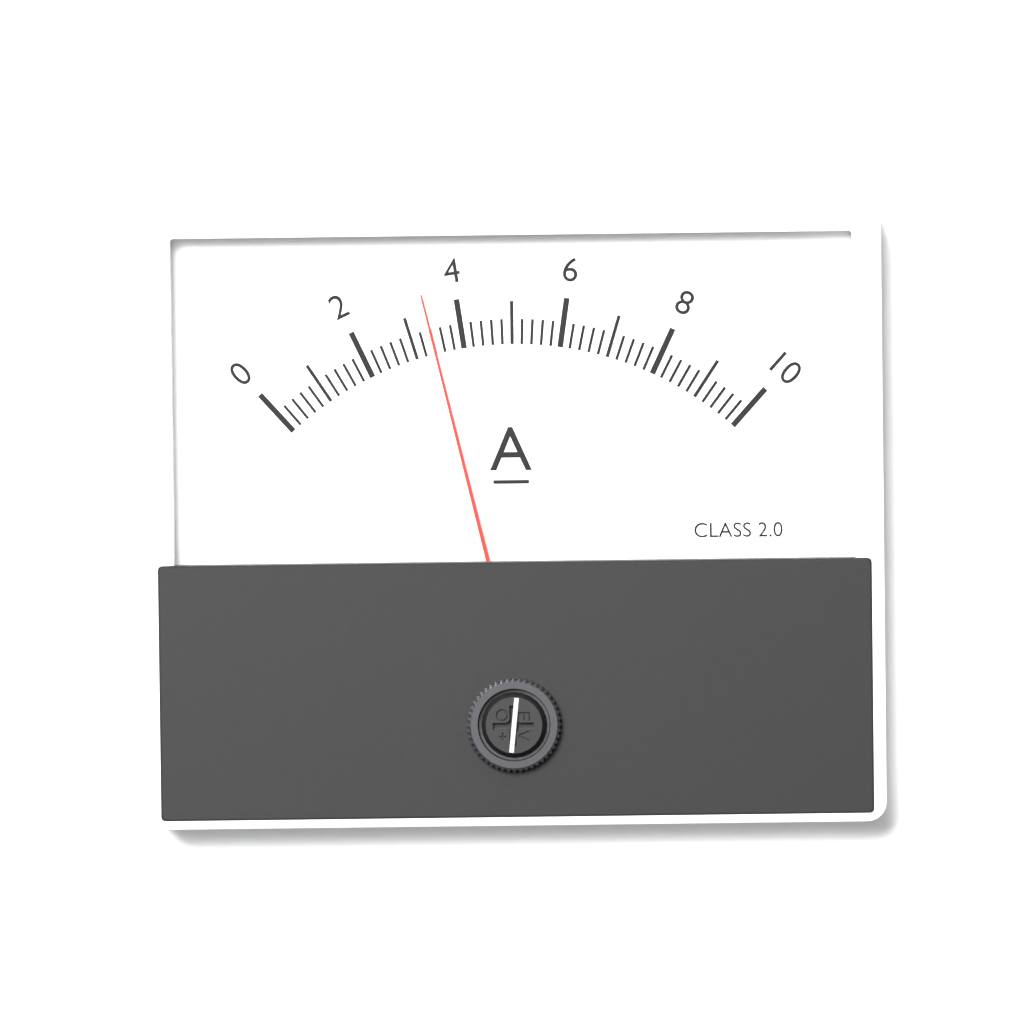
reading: 3.4 A
